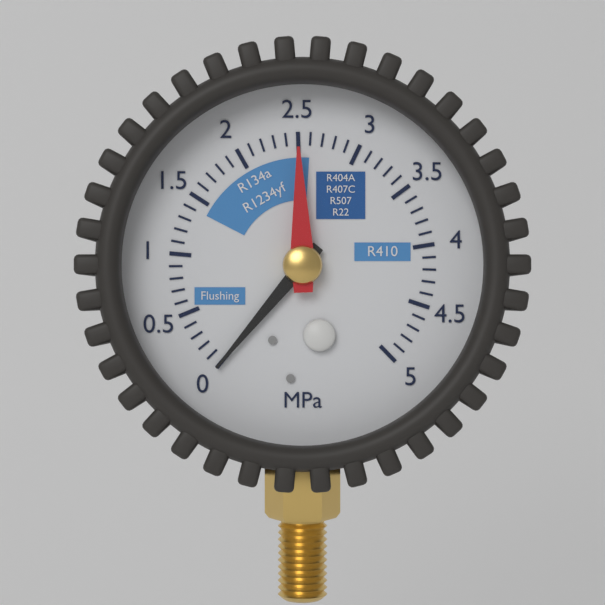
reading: 0.0 MPa
